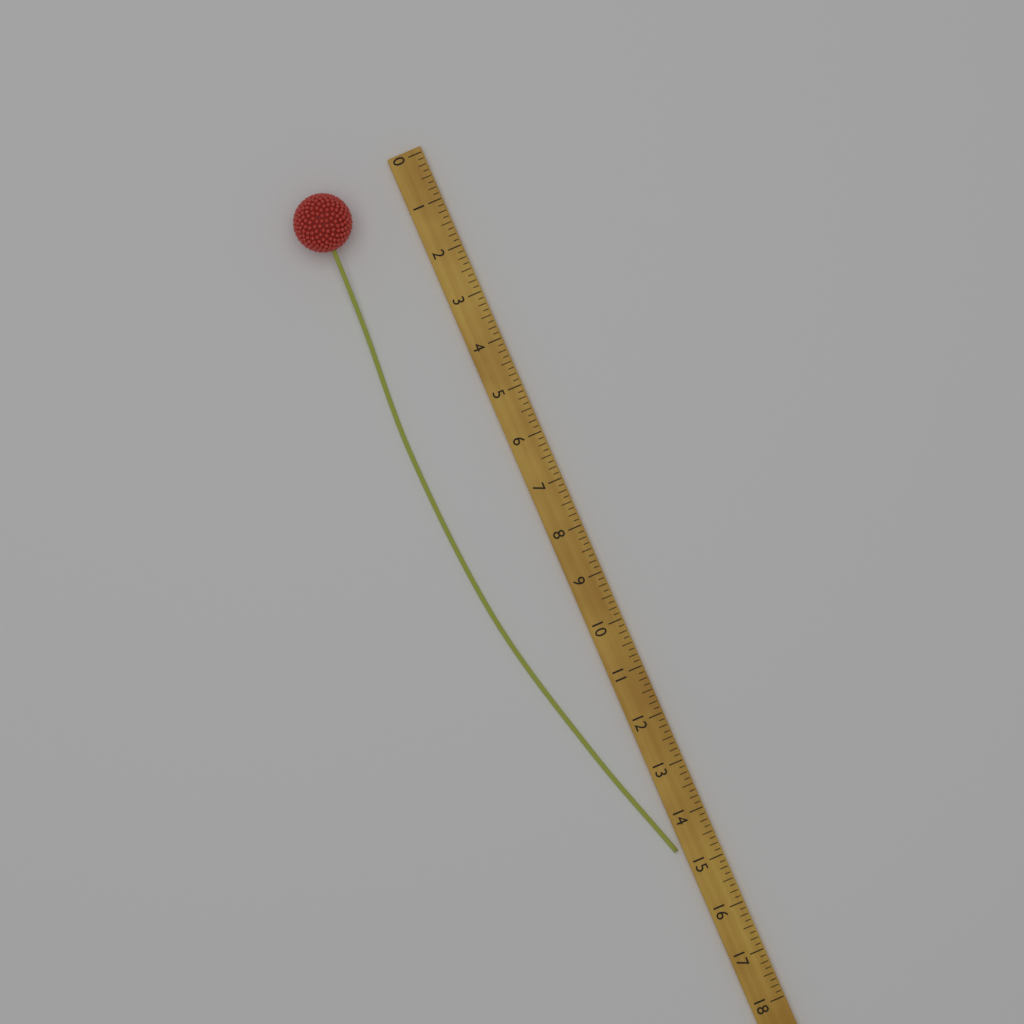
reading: 14.625 (no unit)
